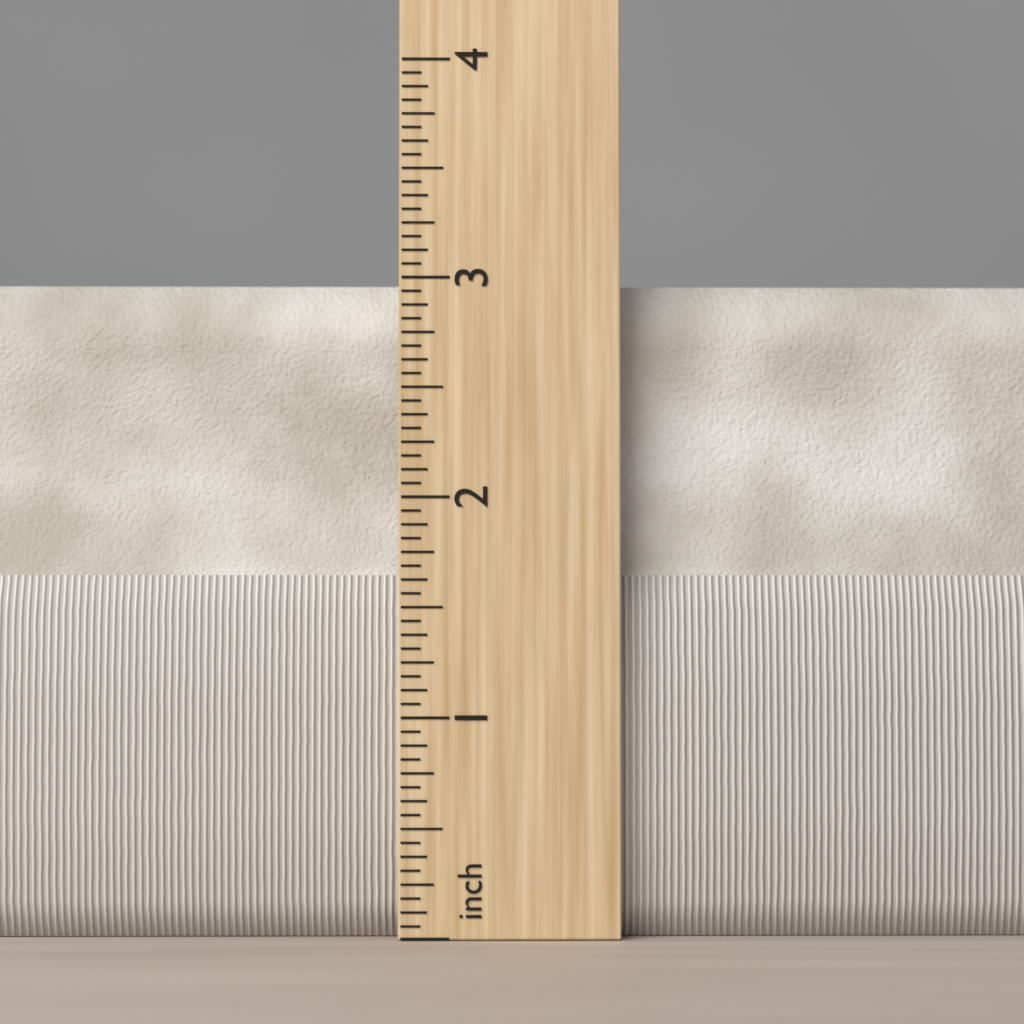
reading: 3.0000 in
